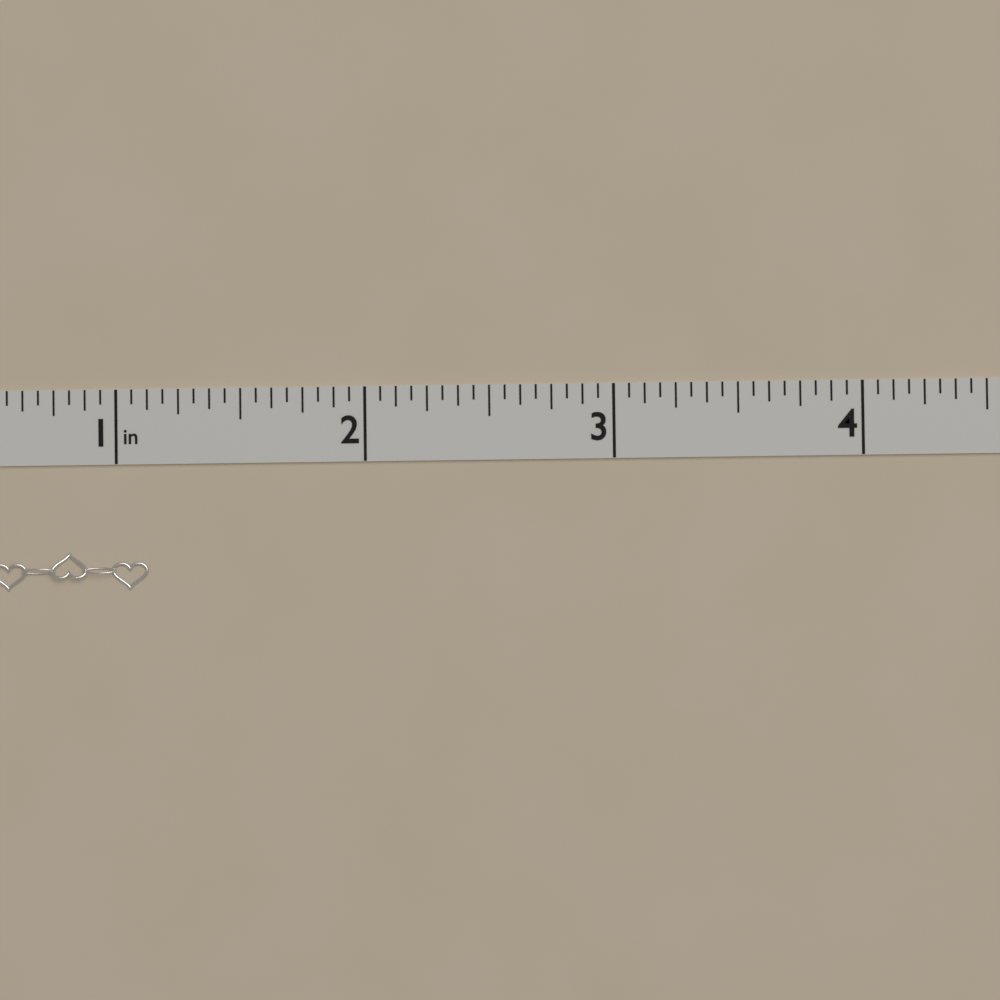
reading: 1.1250 in
